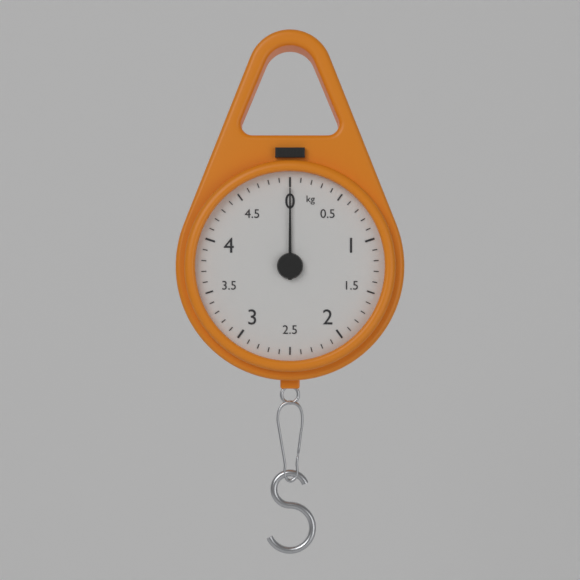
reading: 0.0 kg
